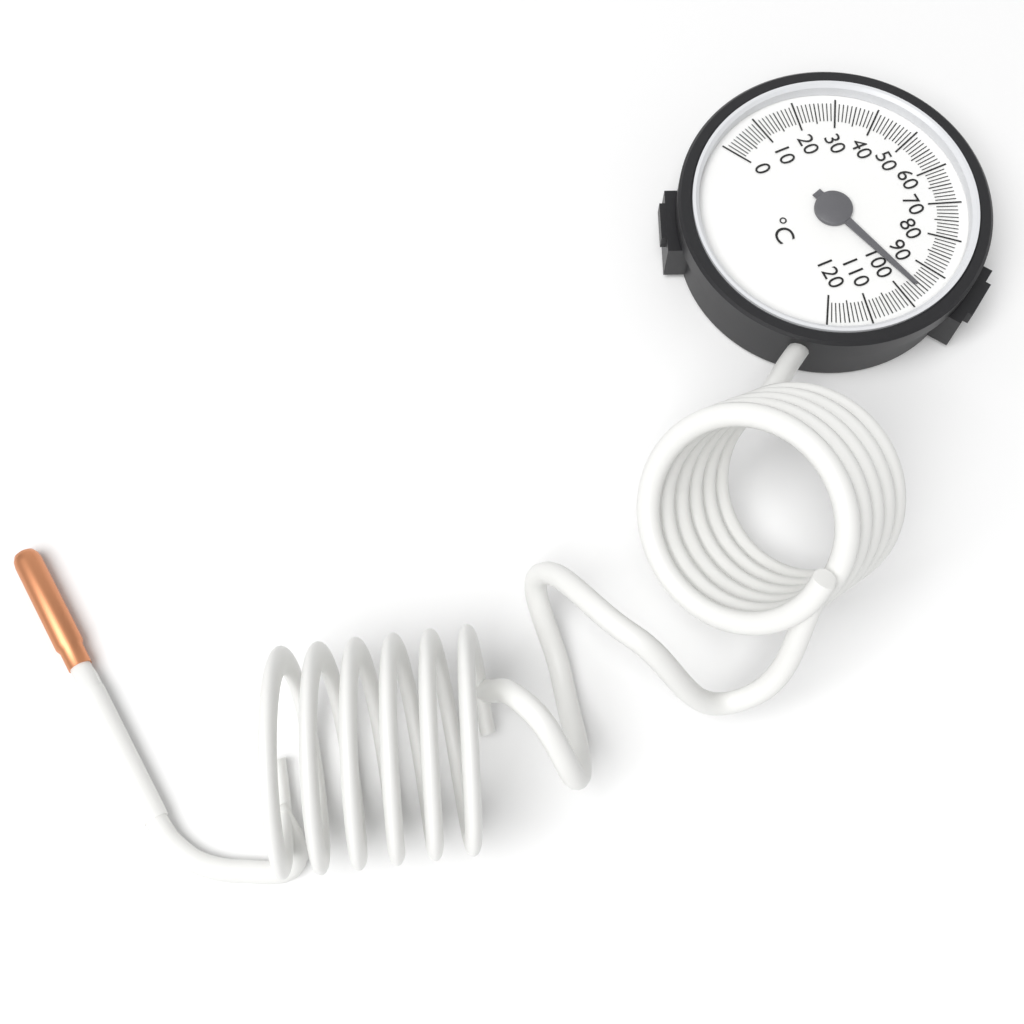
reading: 96 °C
